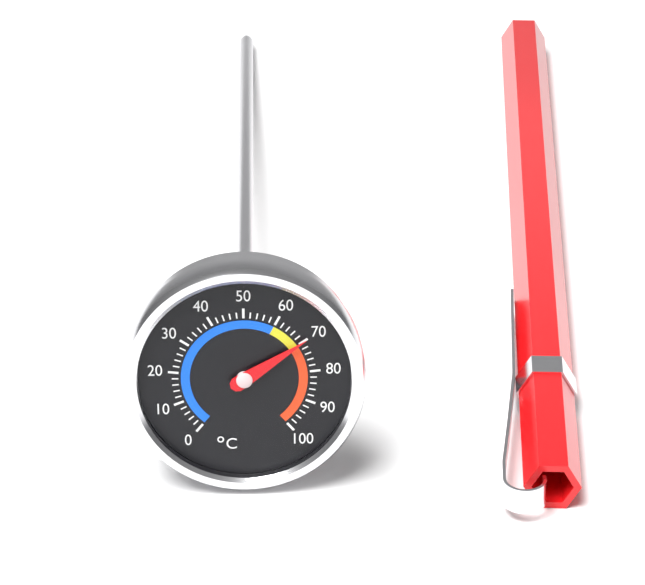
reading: 70 °C
